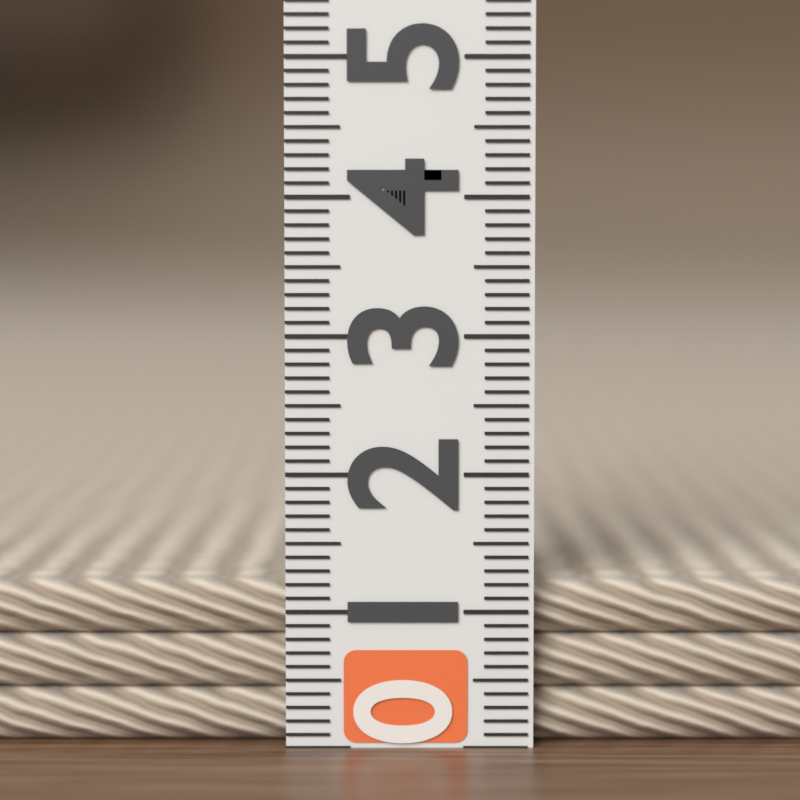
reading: 1.2 (no unit)
